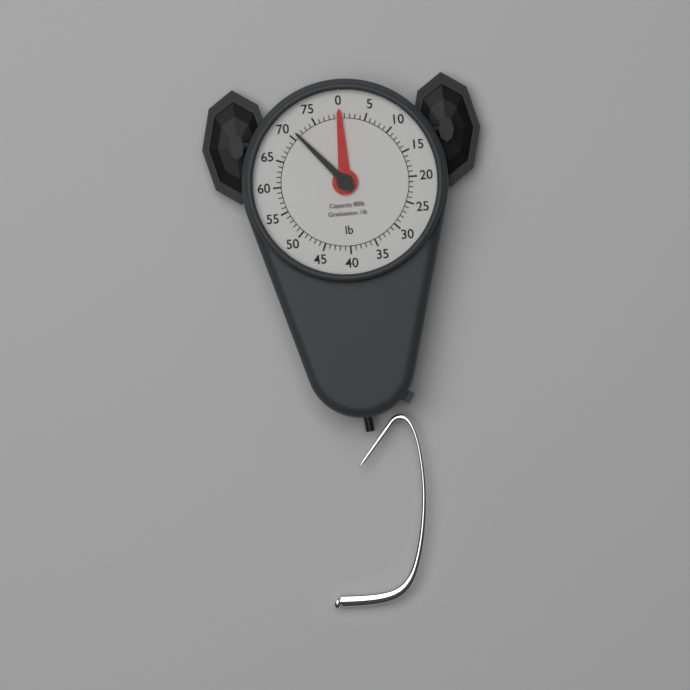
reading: 71 lb
